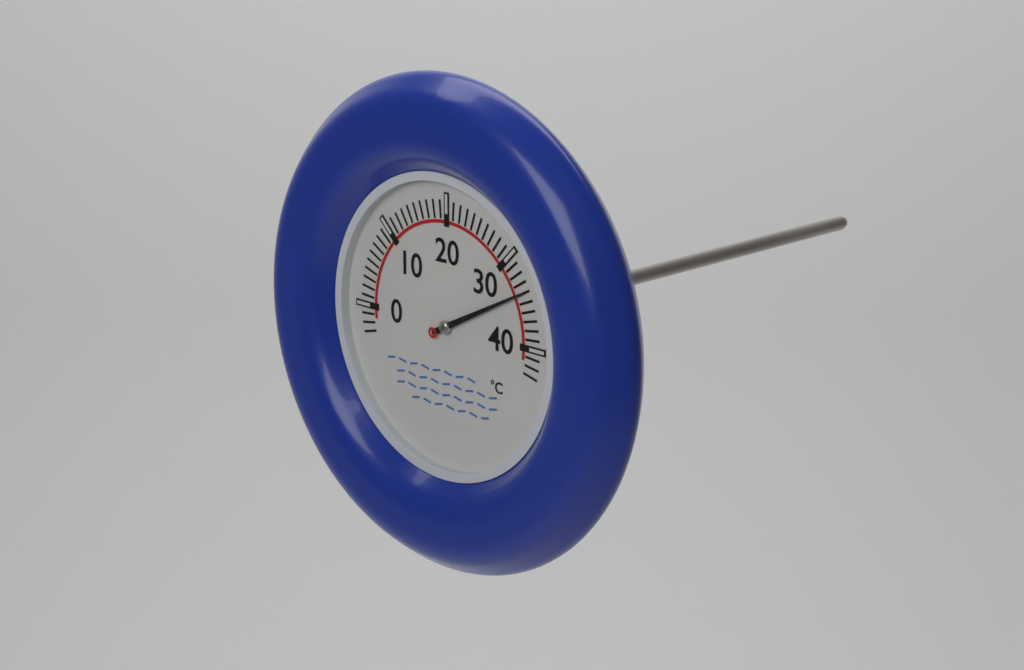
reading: 34 °C
